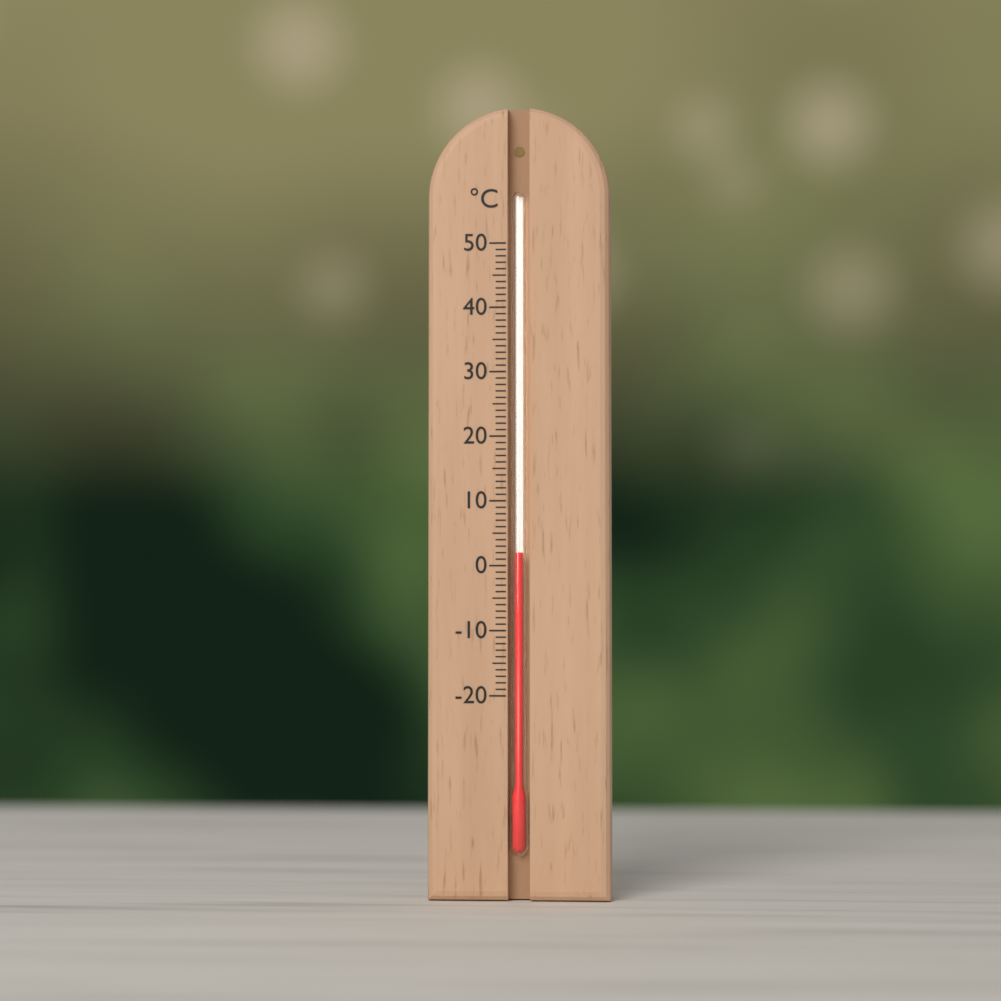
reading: 2 °C
